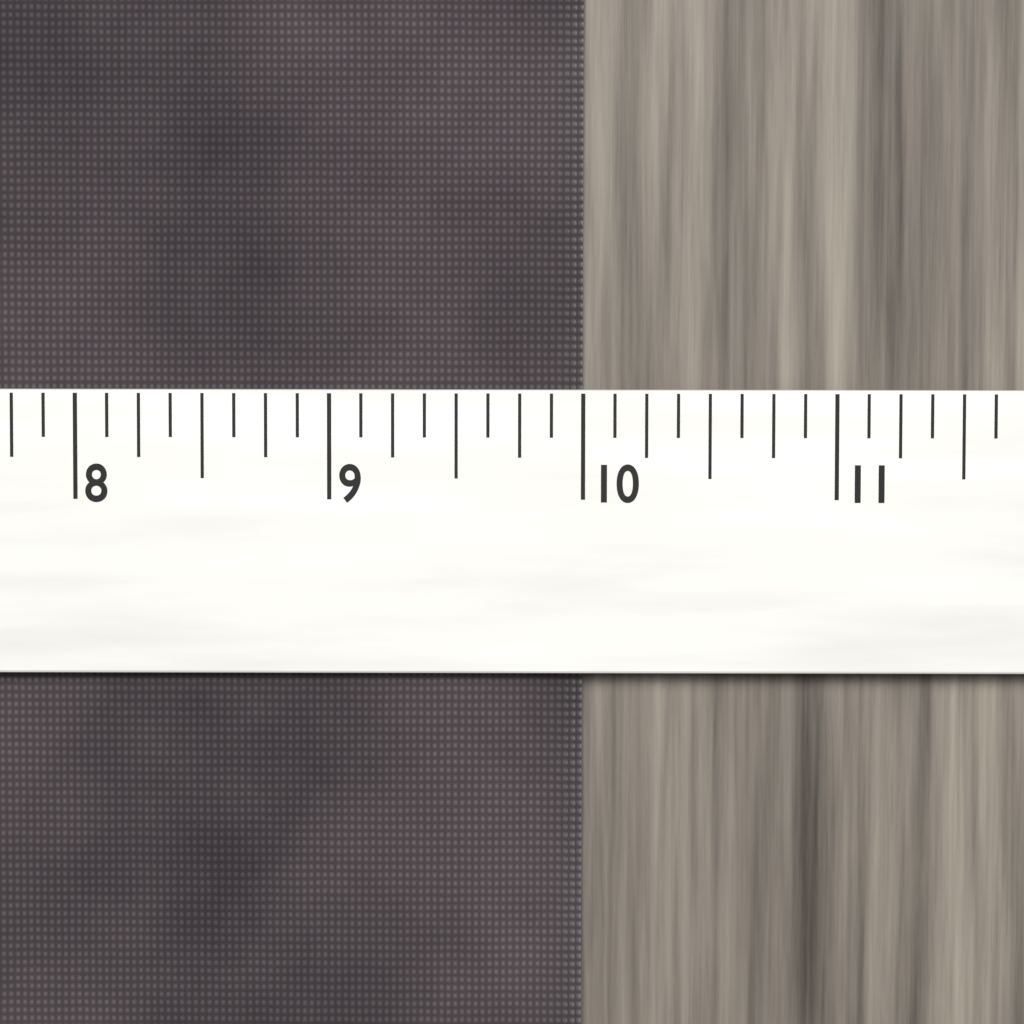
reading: 10.000 (no unit)
